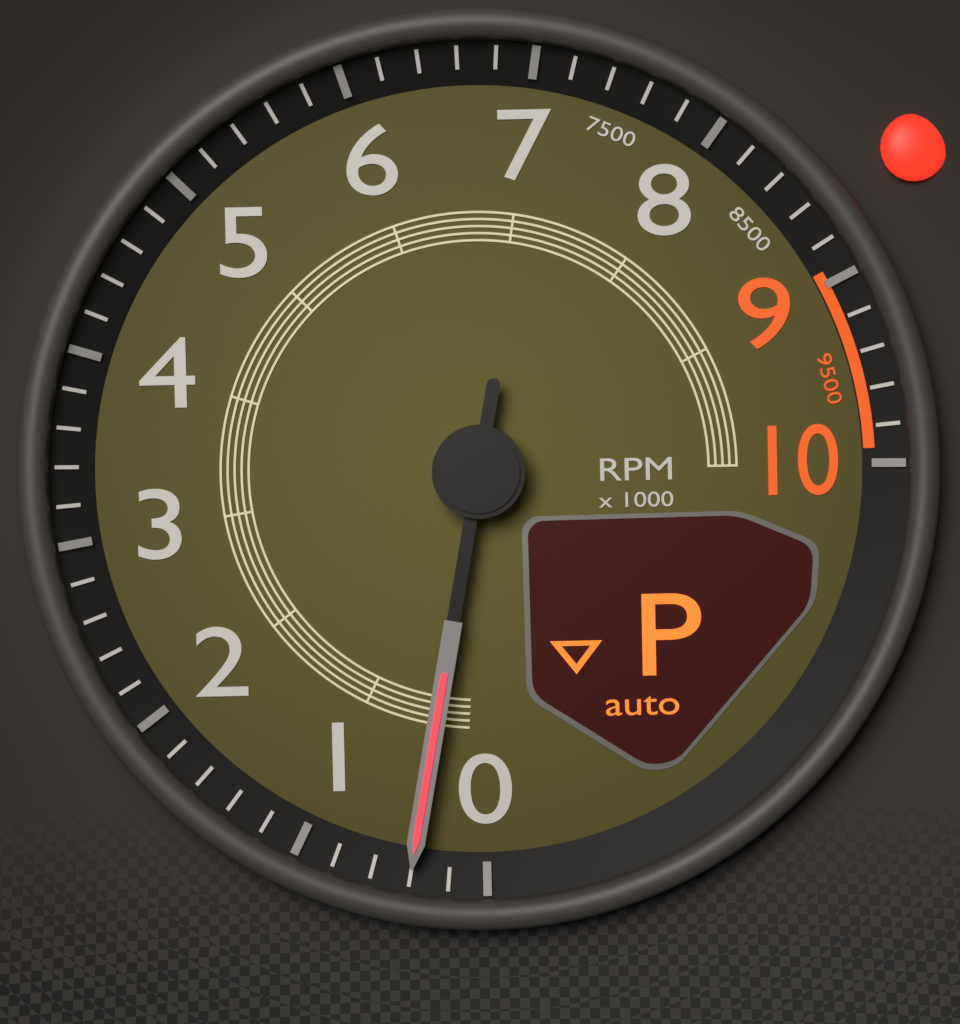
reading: 400 RPM
